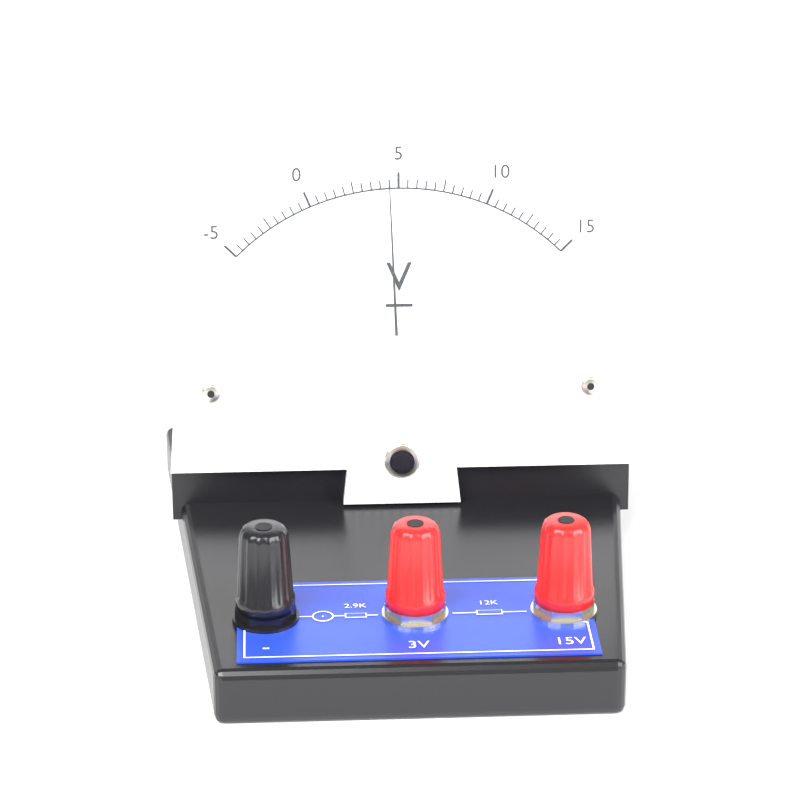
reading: 4.5 V
